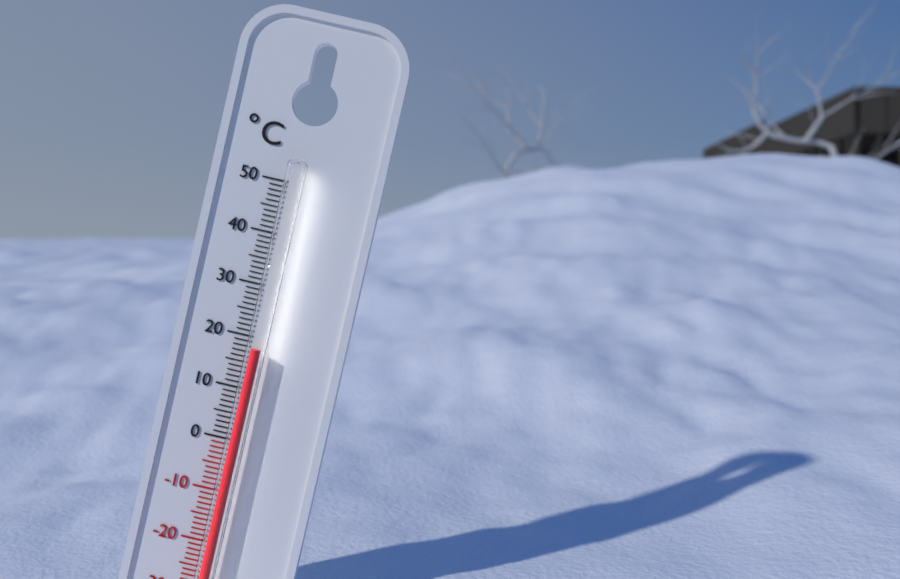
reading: 18 °C
